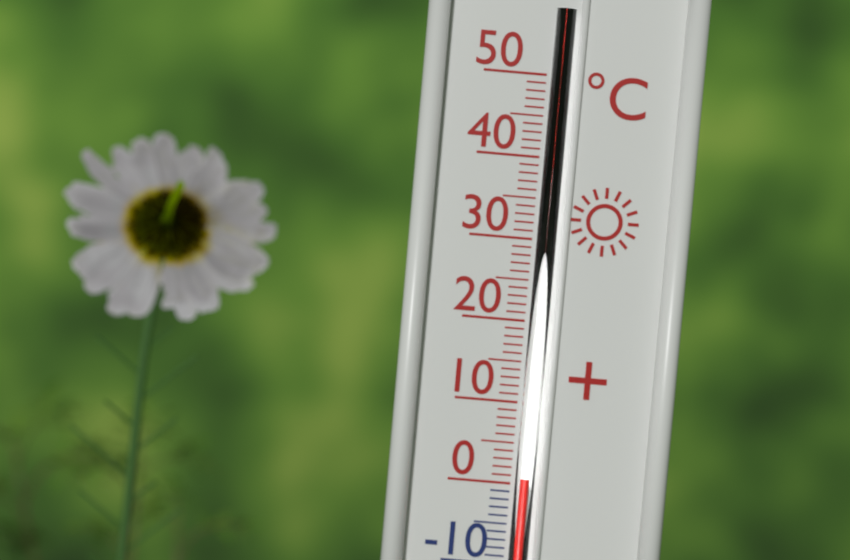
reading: 1 °C
